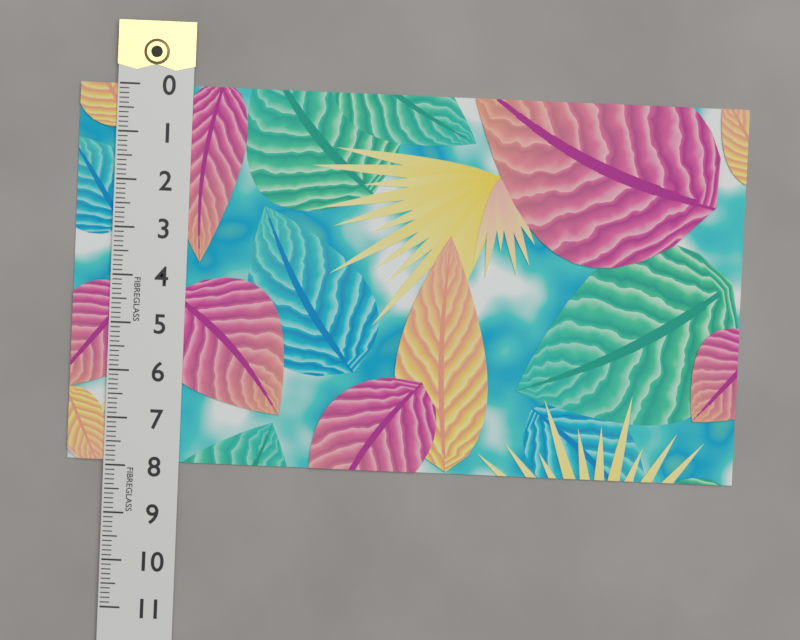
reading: 7.9 (no unit)
